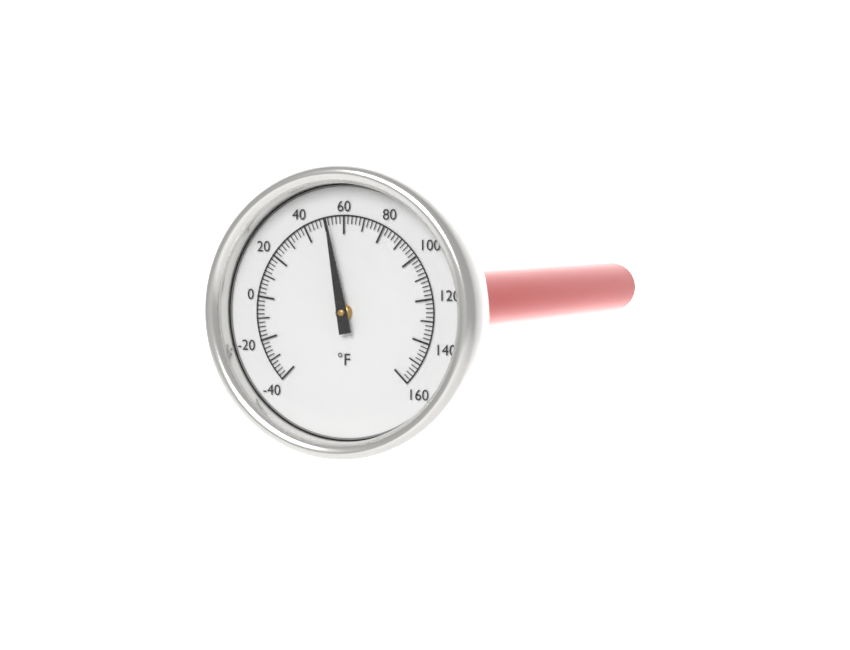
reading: 52 °F
